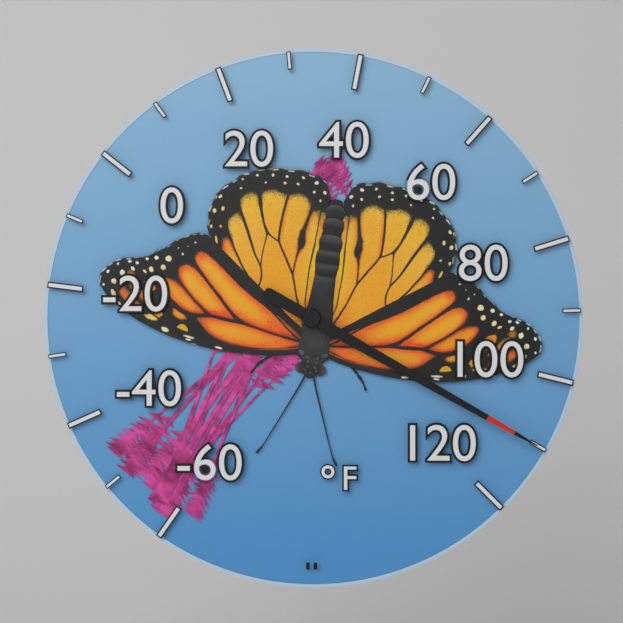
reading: 110 °F
